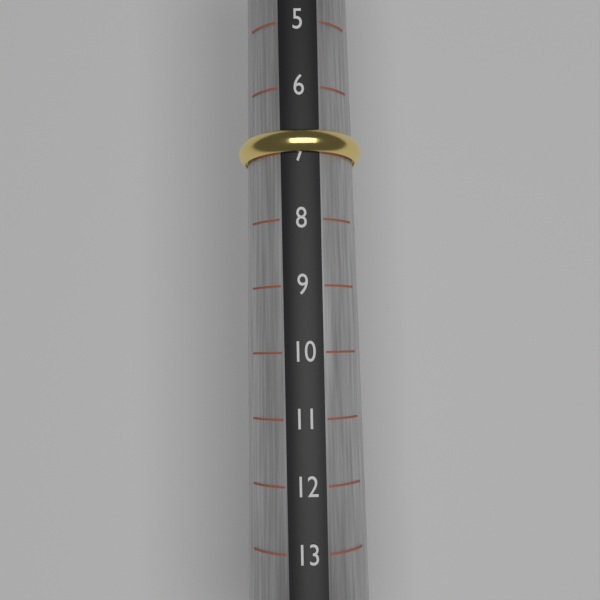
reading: 7 (no unit)
